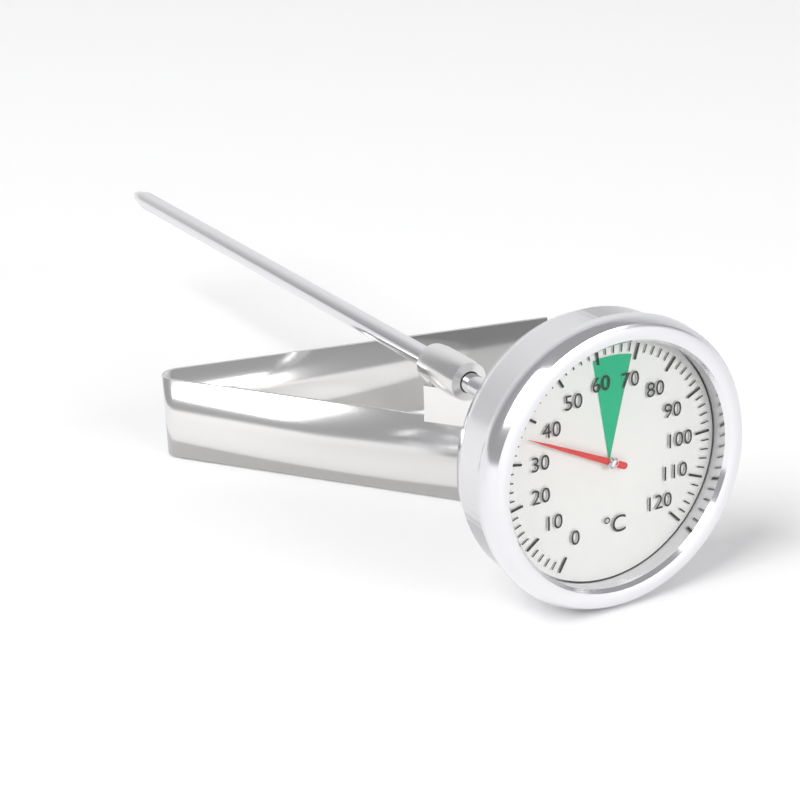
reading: 36 °C
